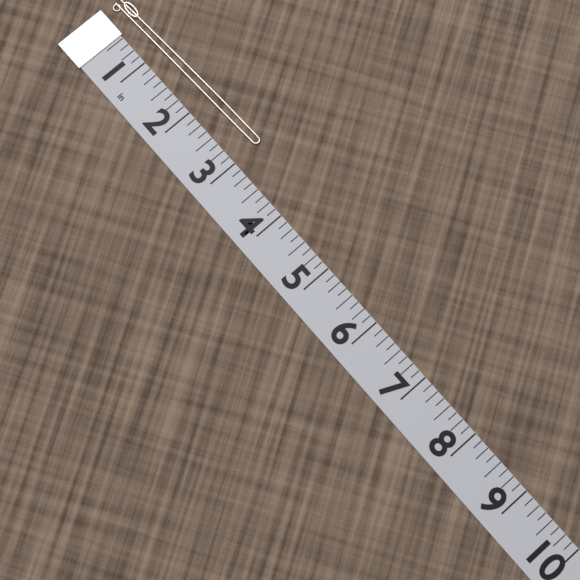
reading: 3.000 in
